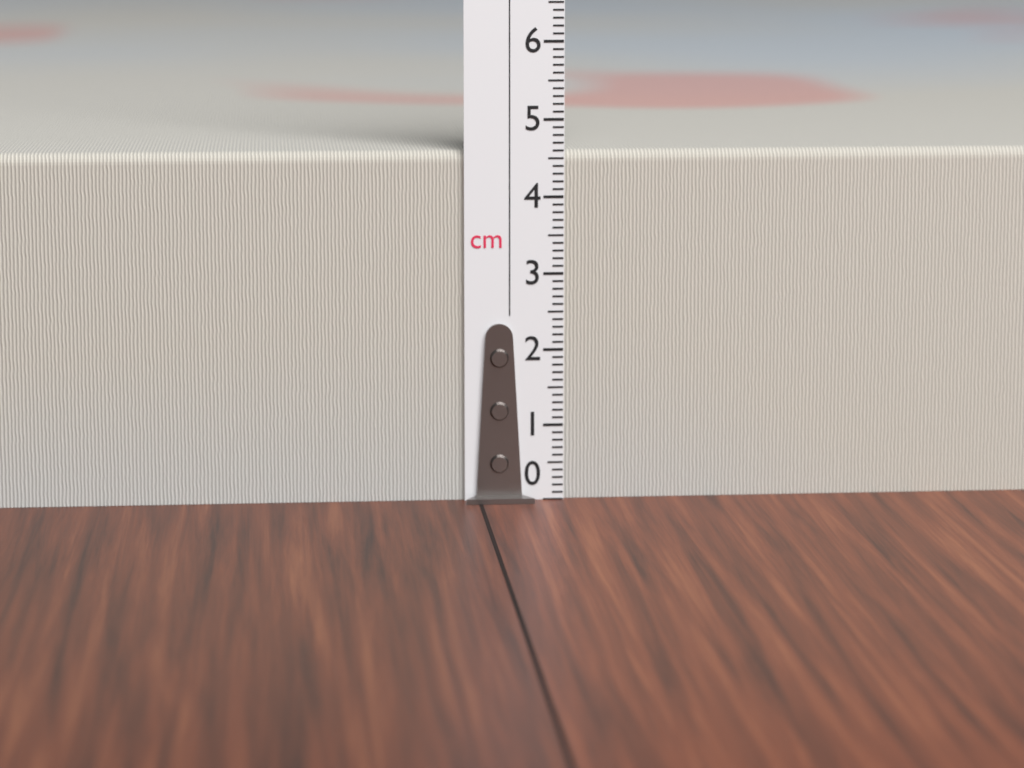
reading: 4.6 cm
